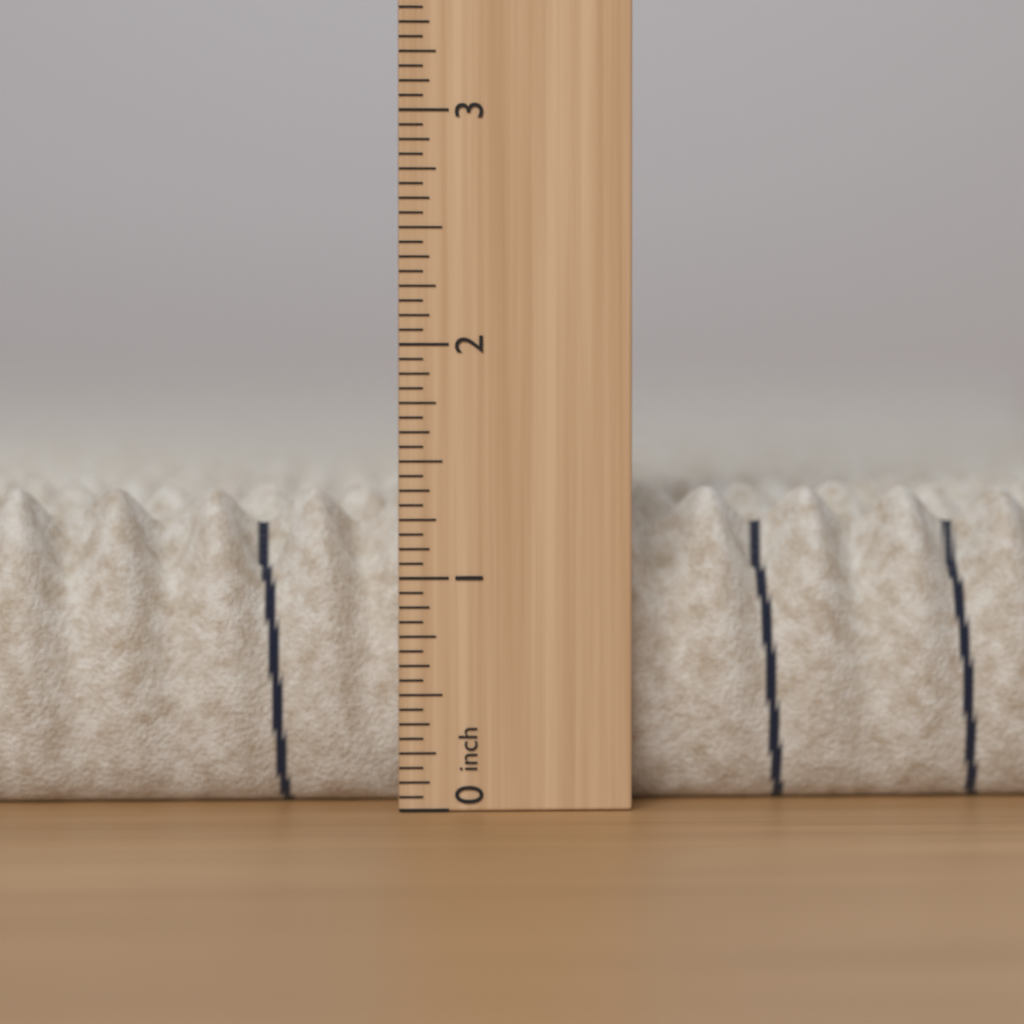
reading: 1.3750 in
